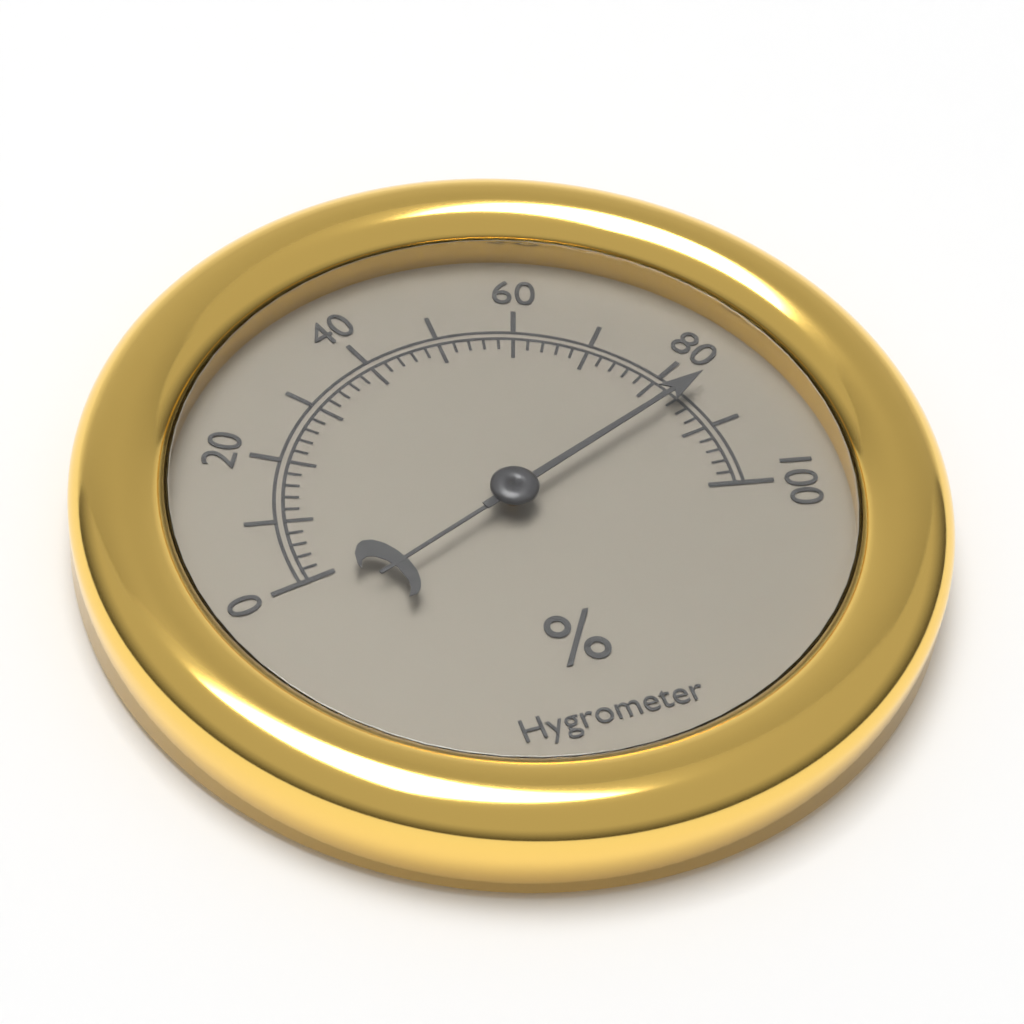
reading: 84 %
